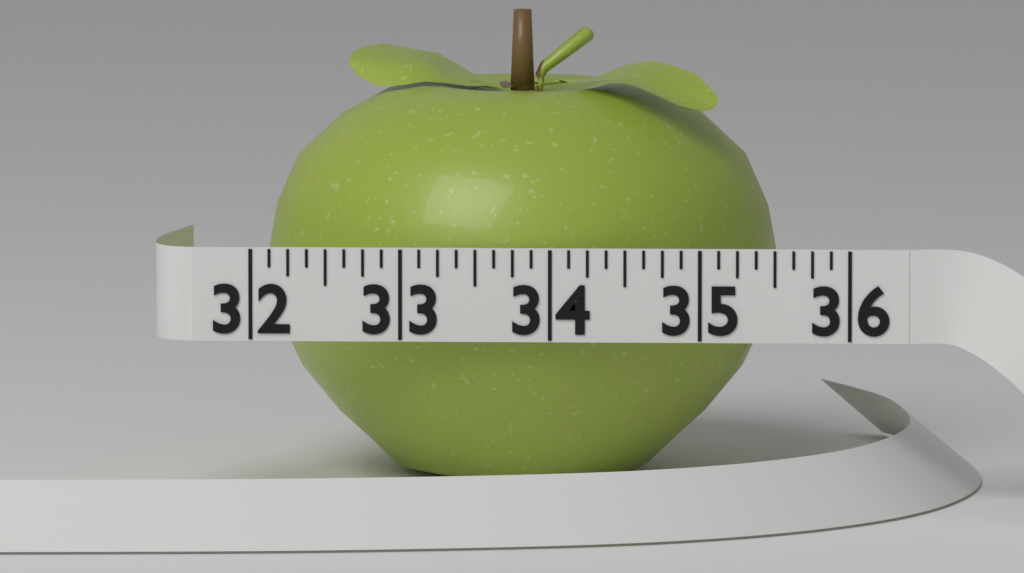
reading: 35.500 (no unit)
